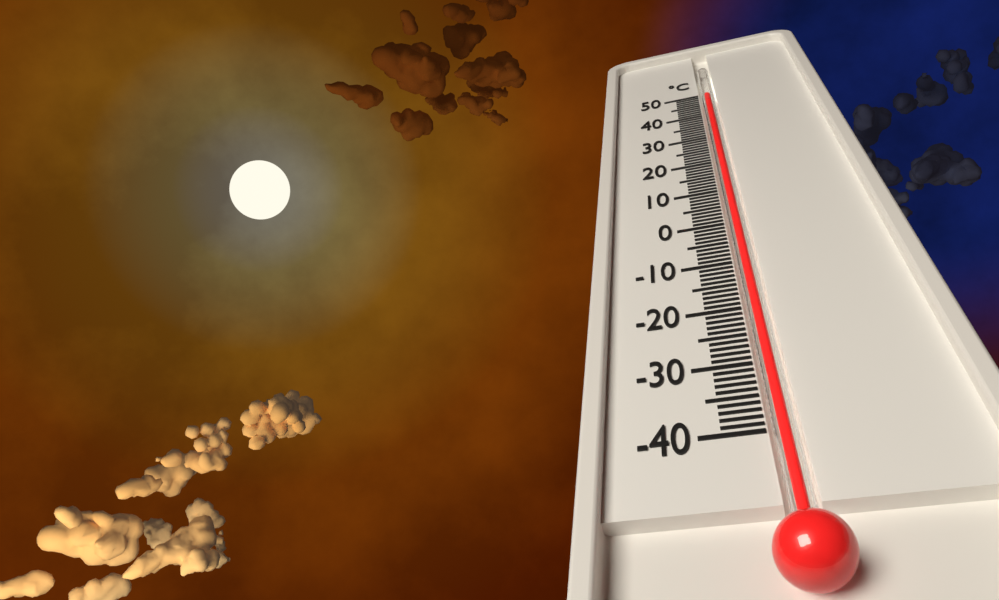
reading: 49 °C
